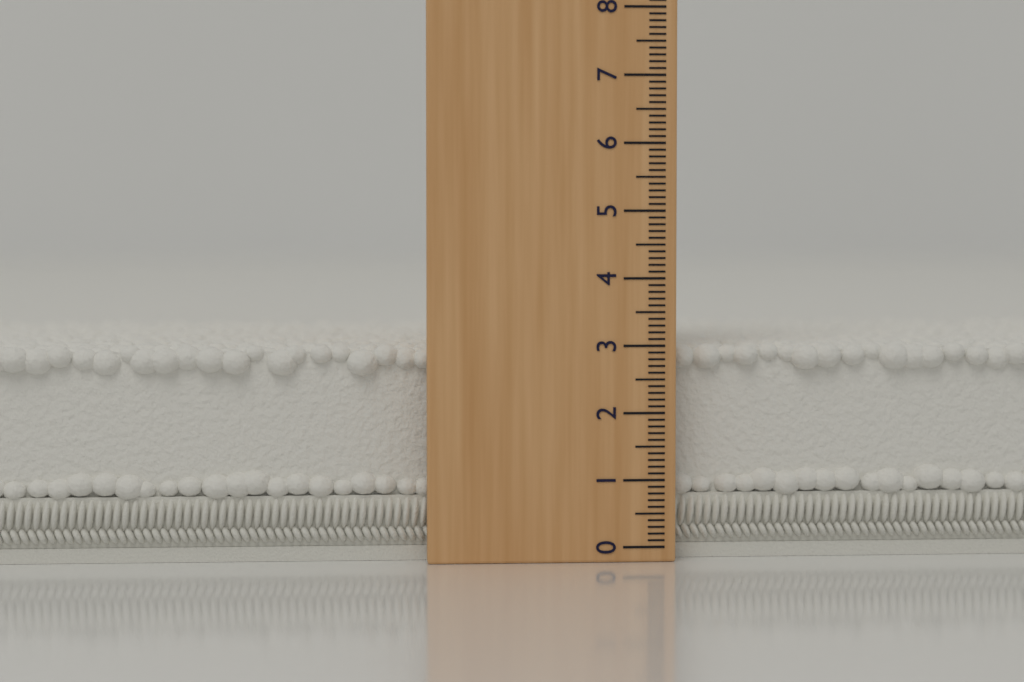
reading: 3.0 (no unit)
